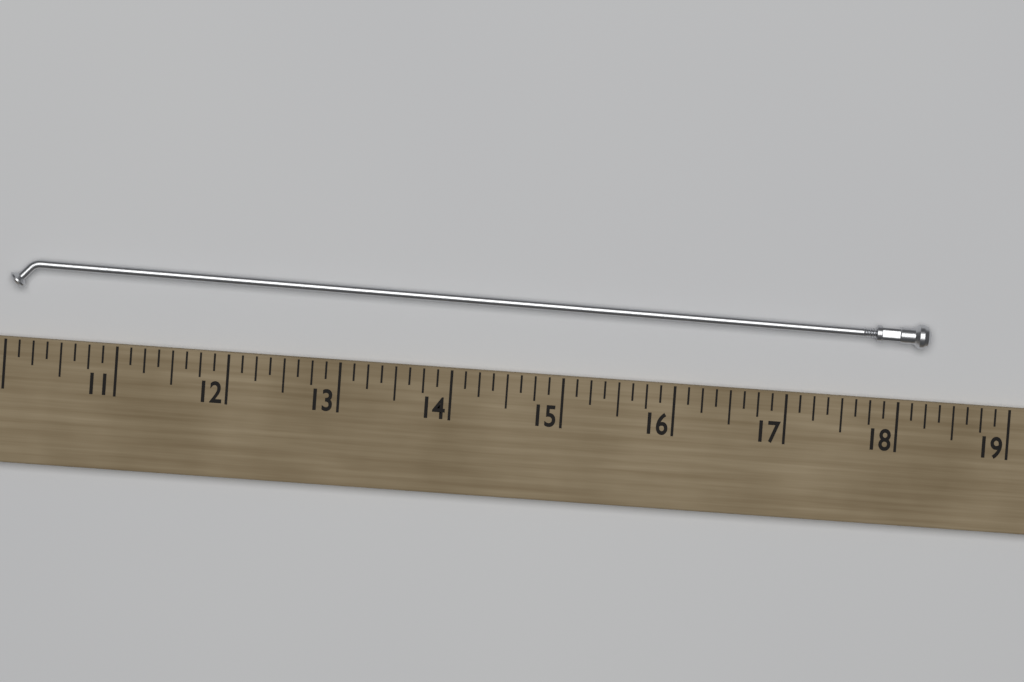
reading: 18.250 (no unit)
